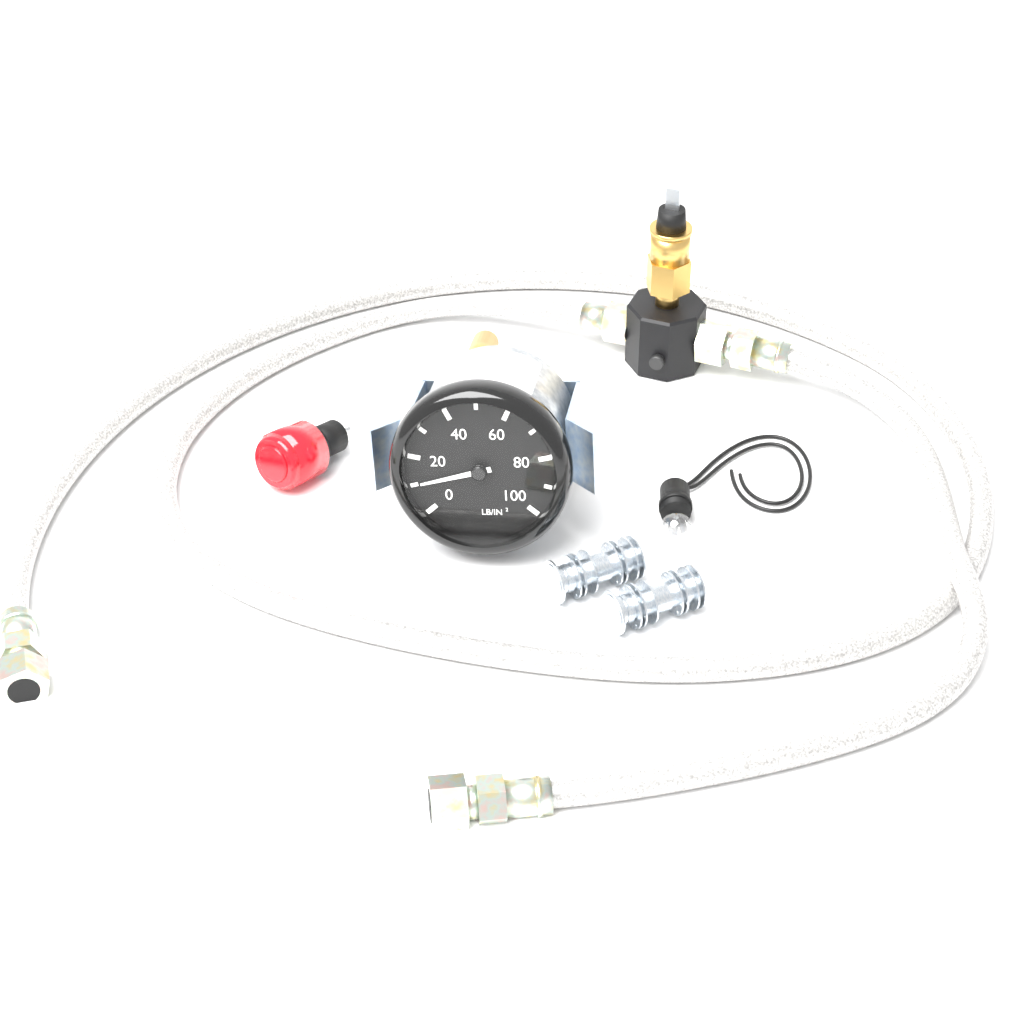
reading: 10 lb/in²
